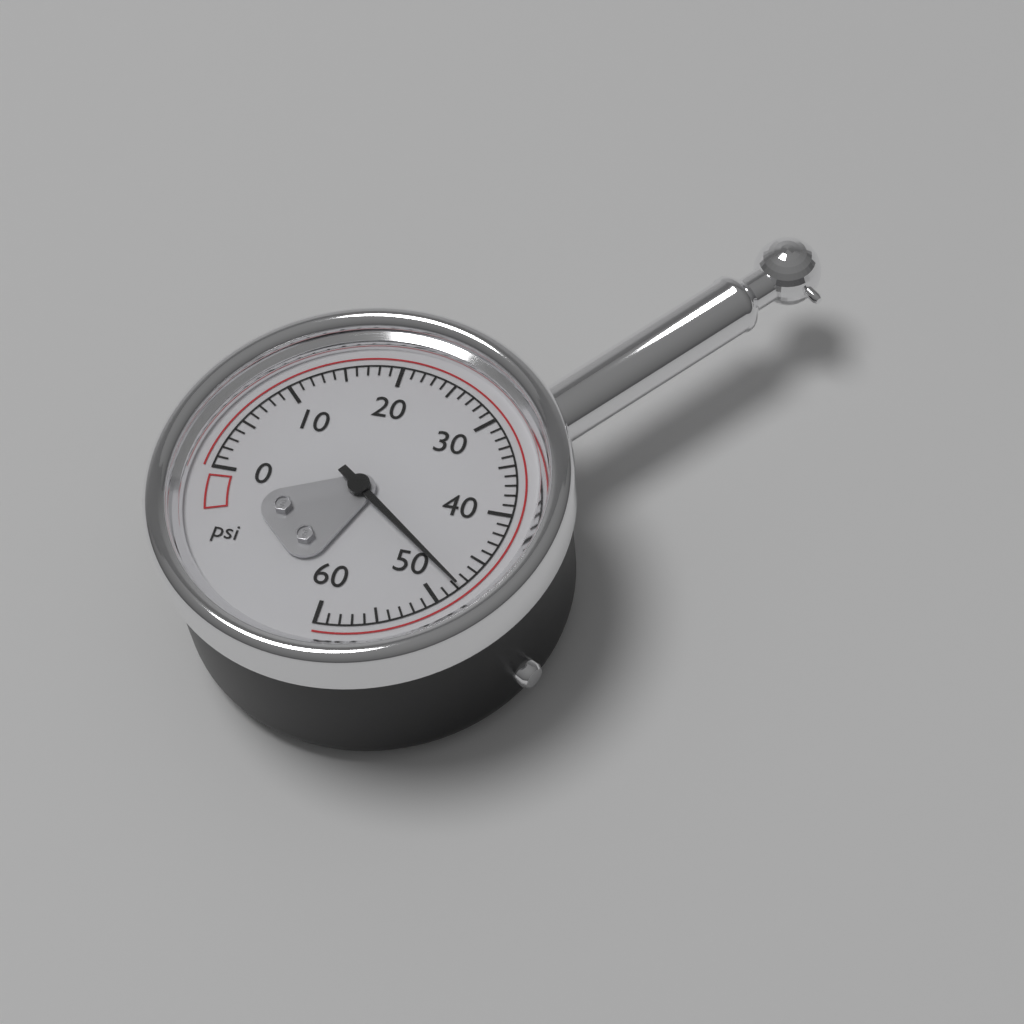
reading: 48 psi
